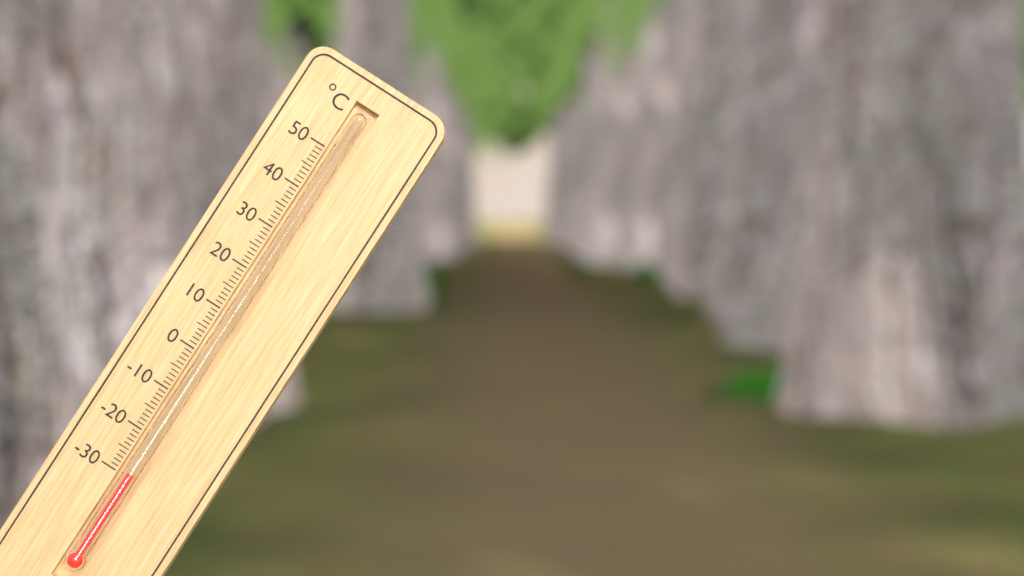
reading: -29 °C
